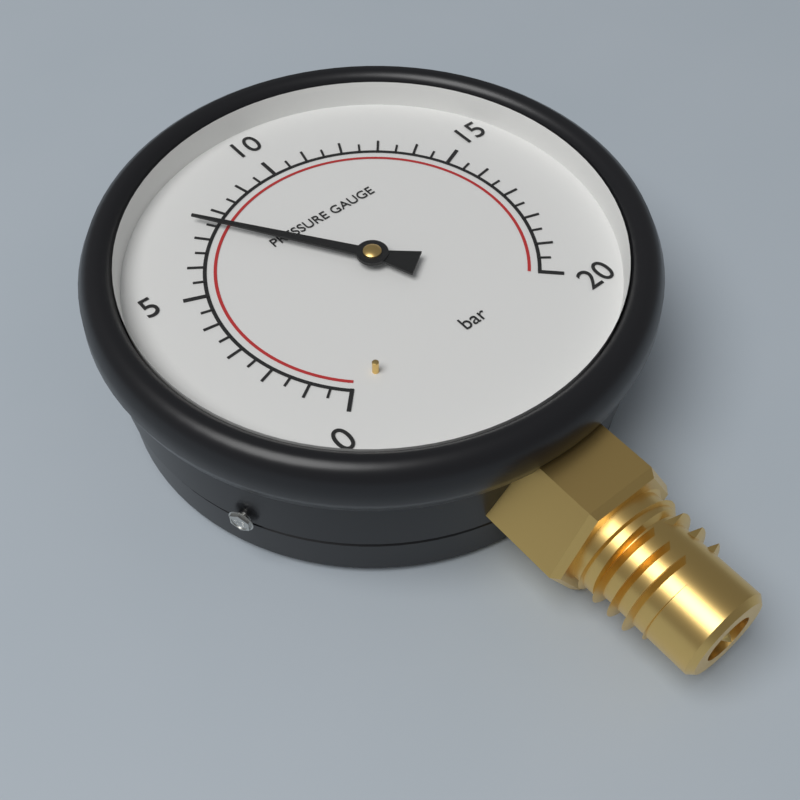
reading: 7.5 bar
